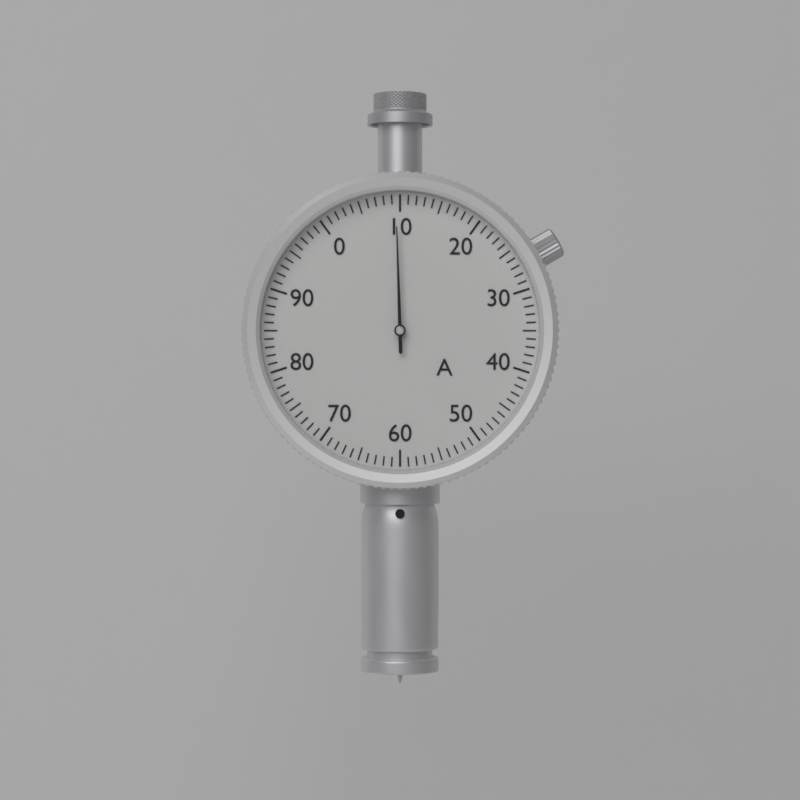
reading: 9.5 A
